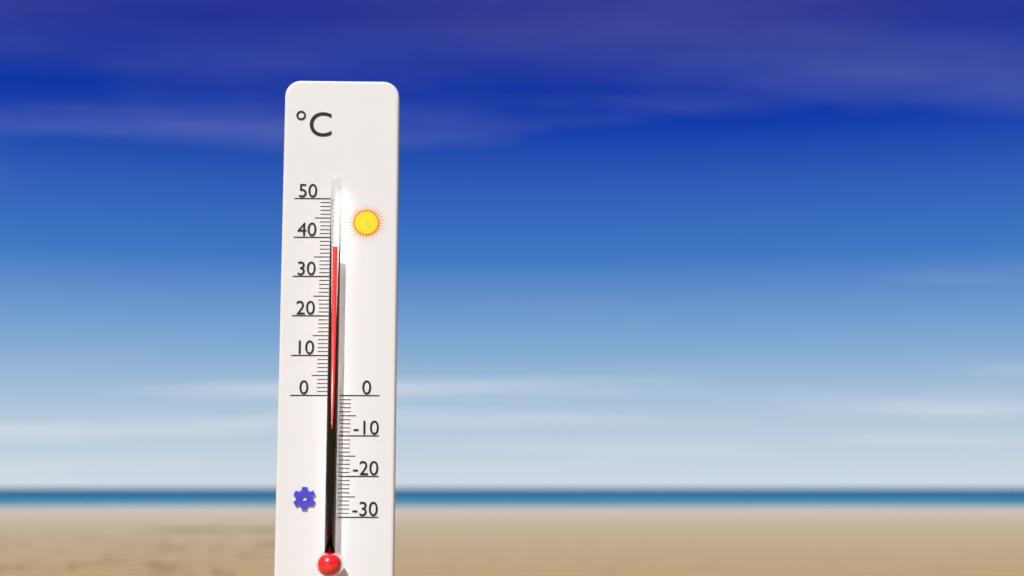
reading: 37 °C
